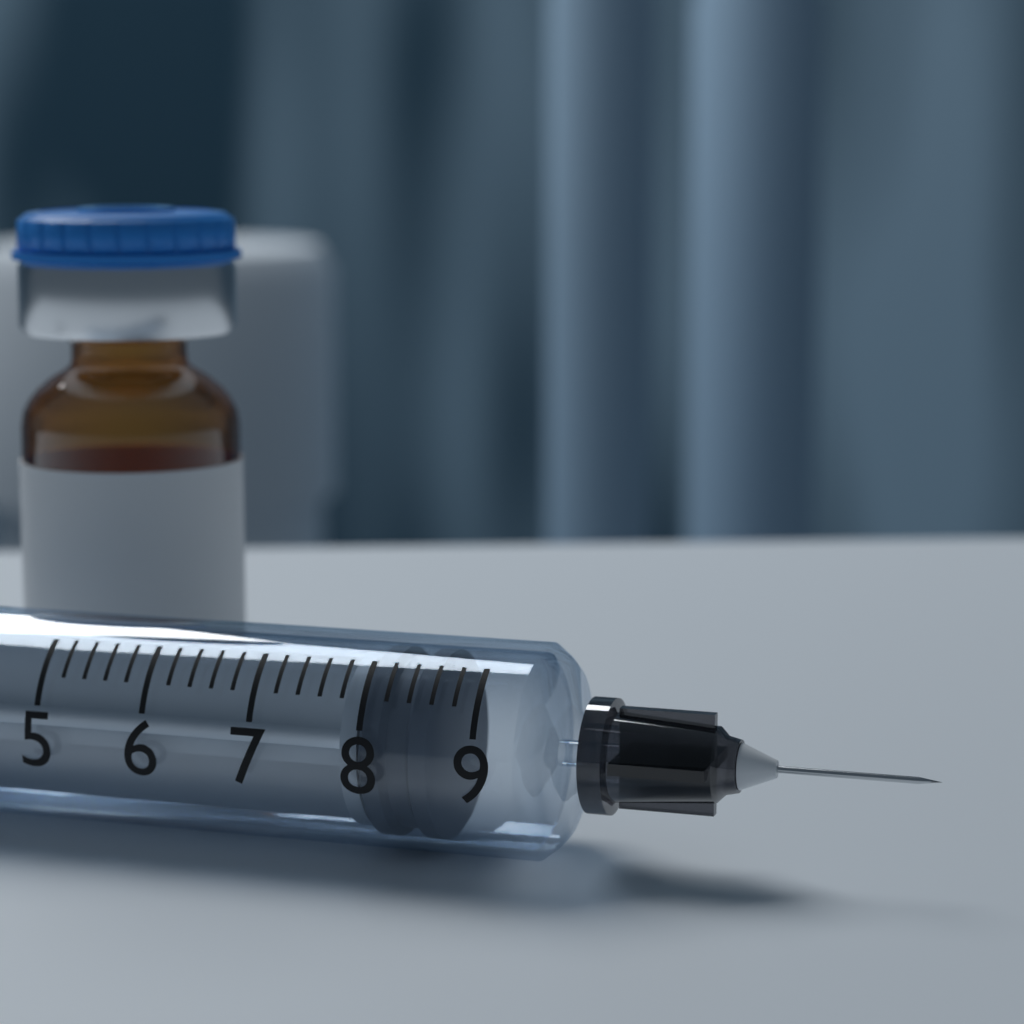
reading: 8.6 (no unit)
